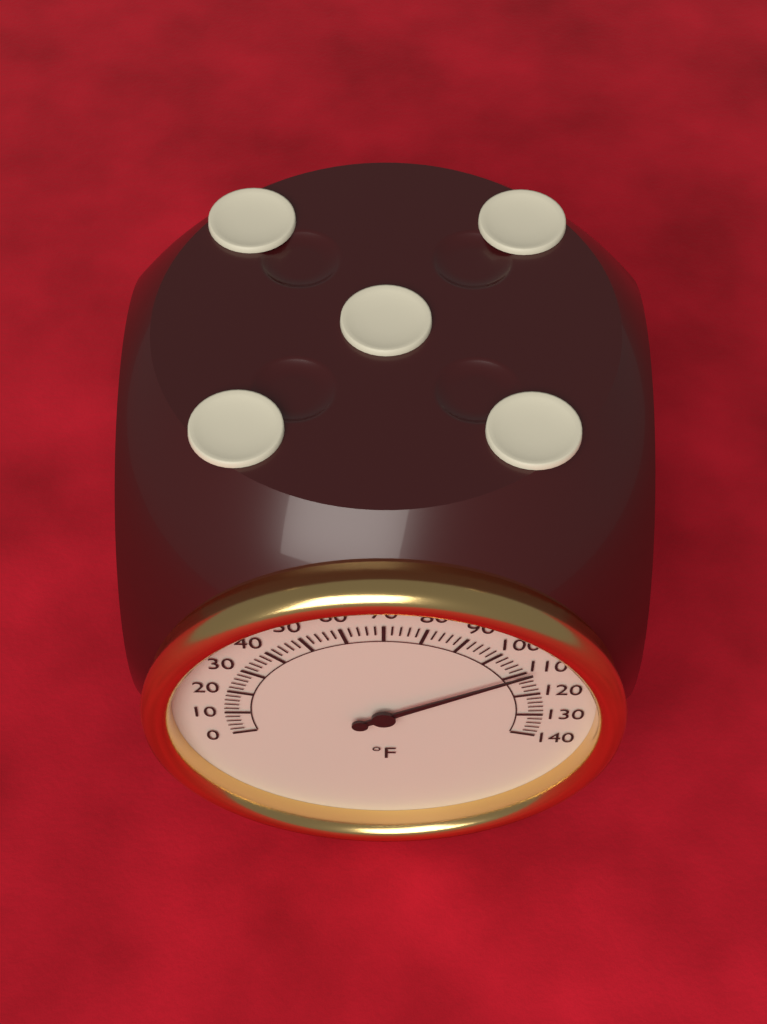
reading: 110 °F
